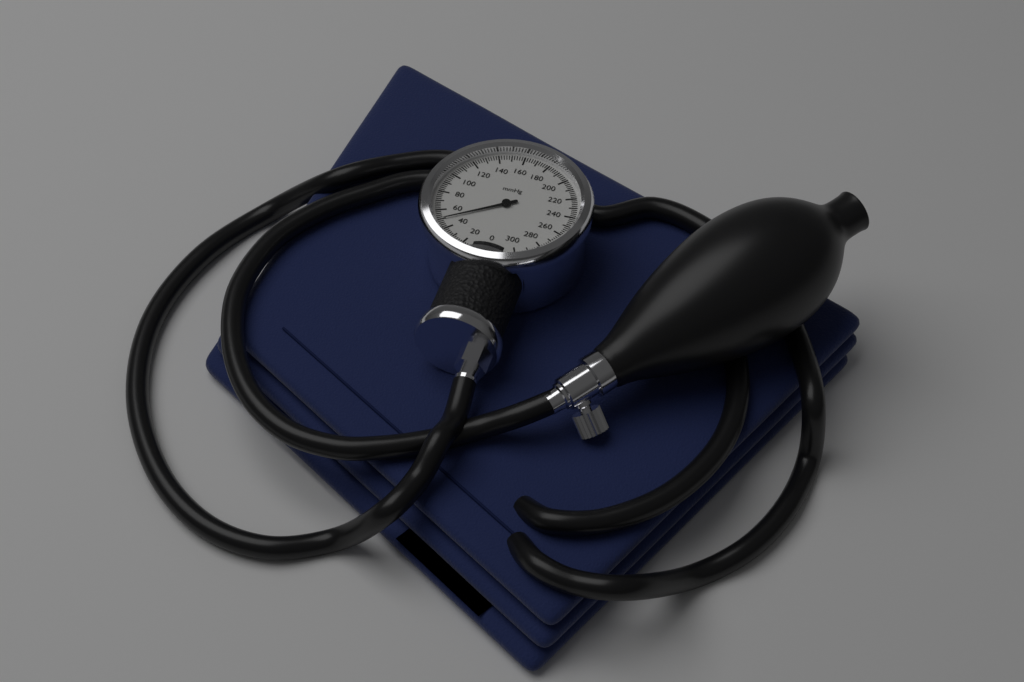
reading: 50 mmHg
